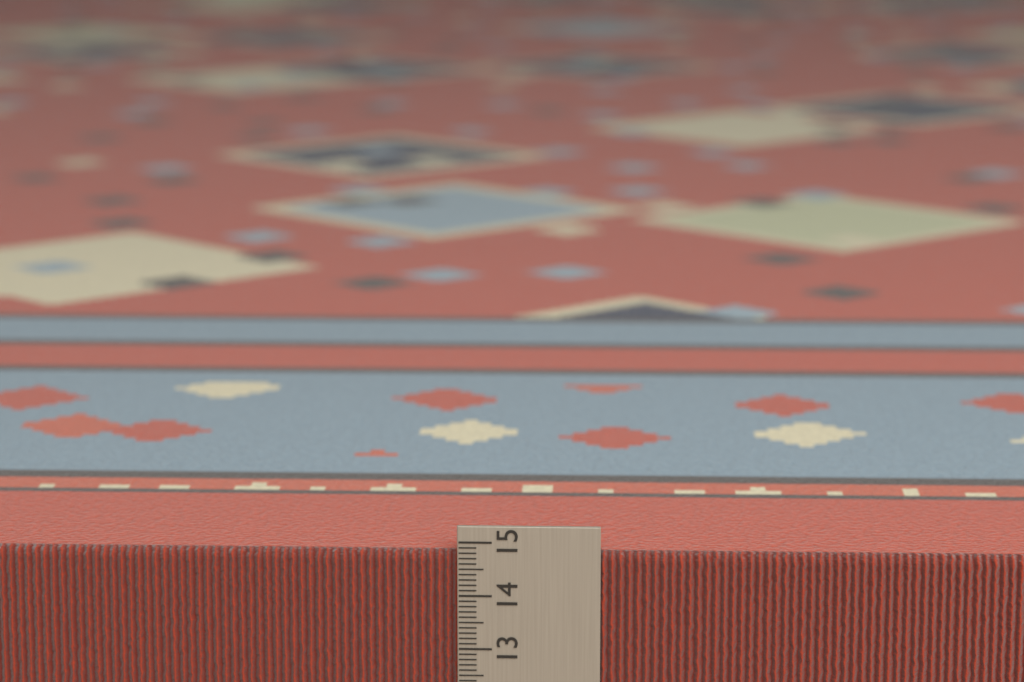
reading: 14.8 cm
